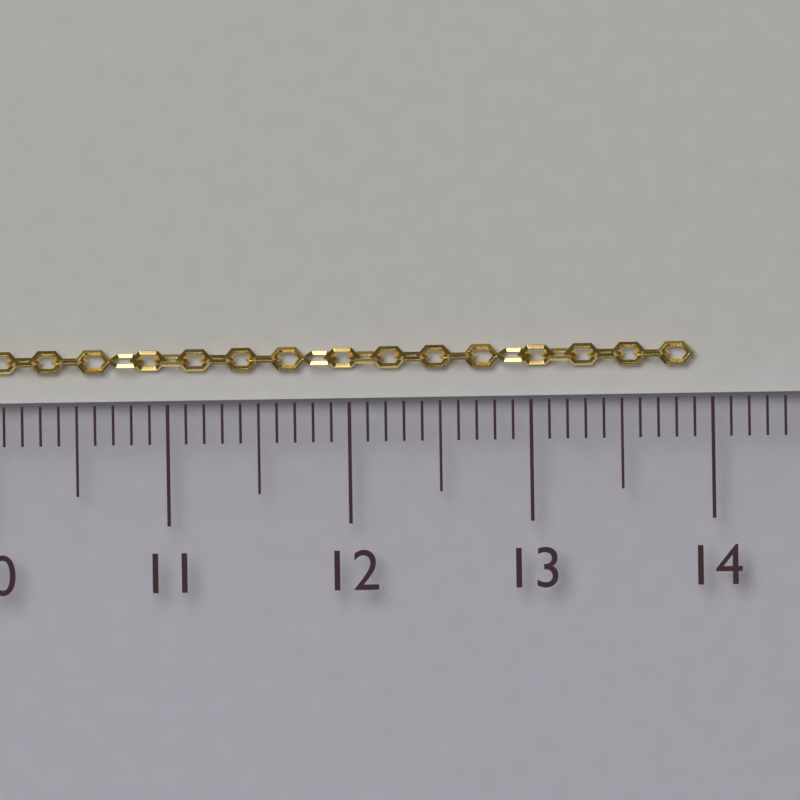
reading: 13.9 cm
